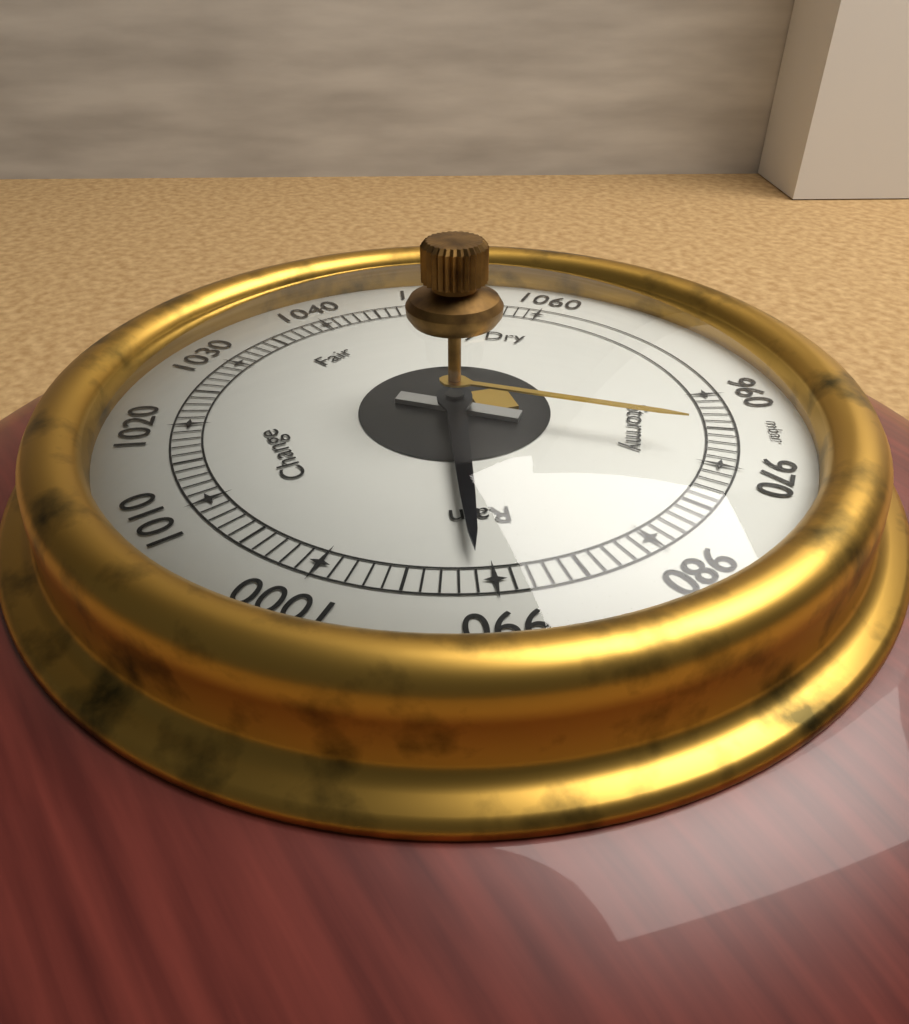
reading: 991 mbar
